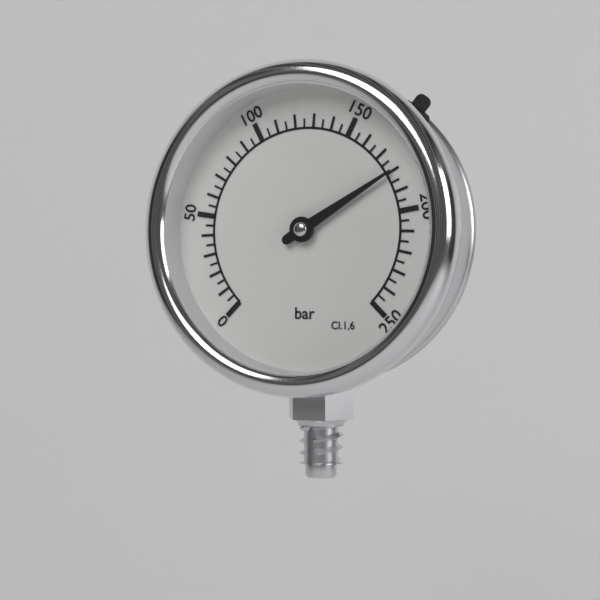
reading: 180 bar
